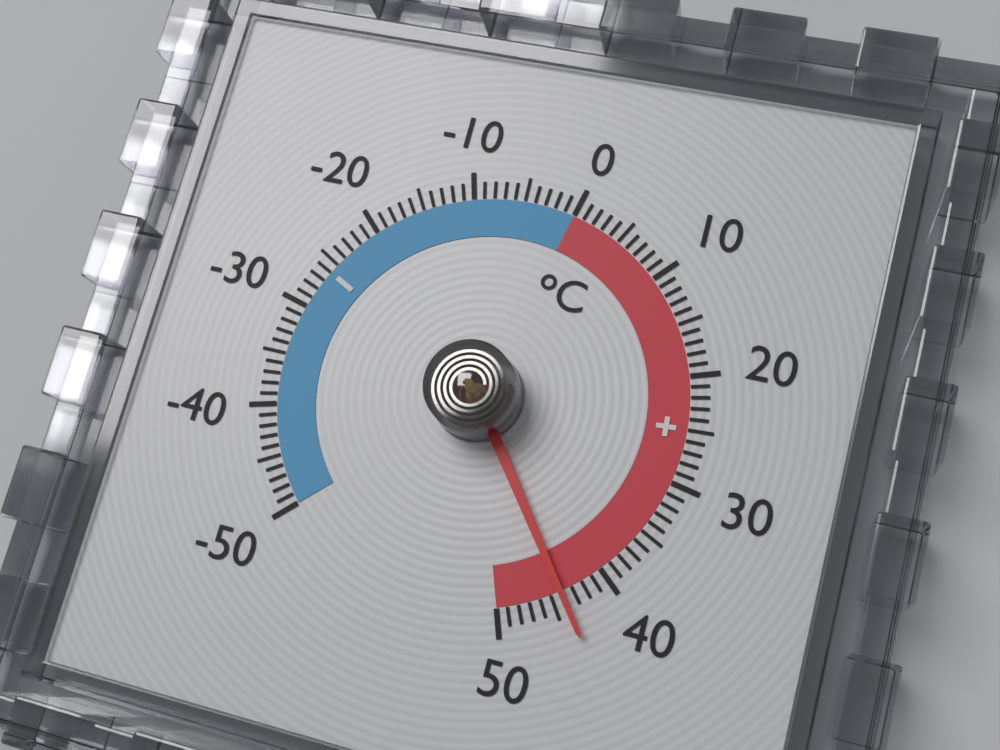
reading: 44 °C
